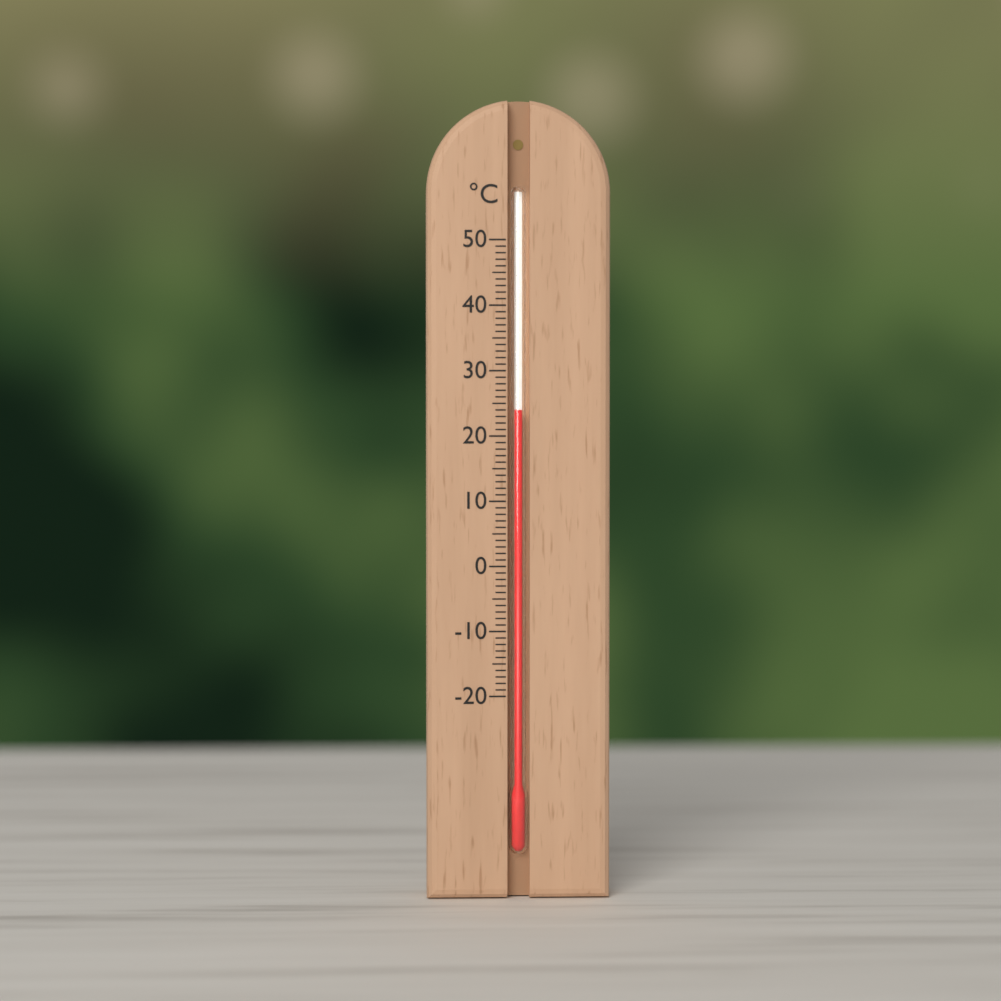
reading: 24 °C
